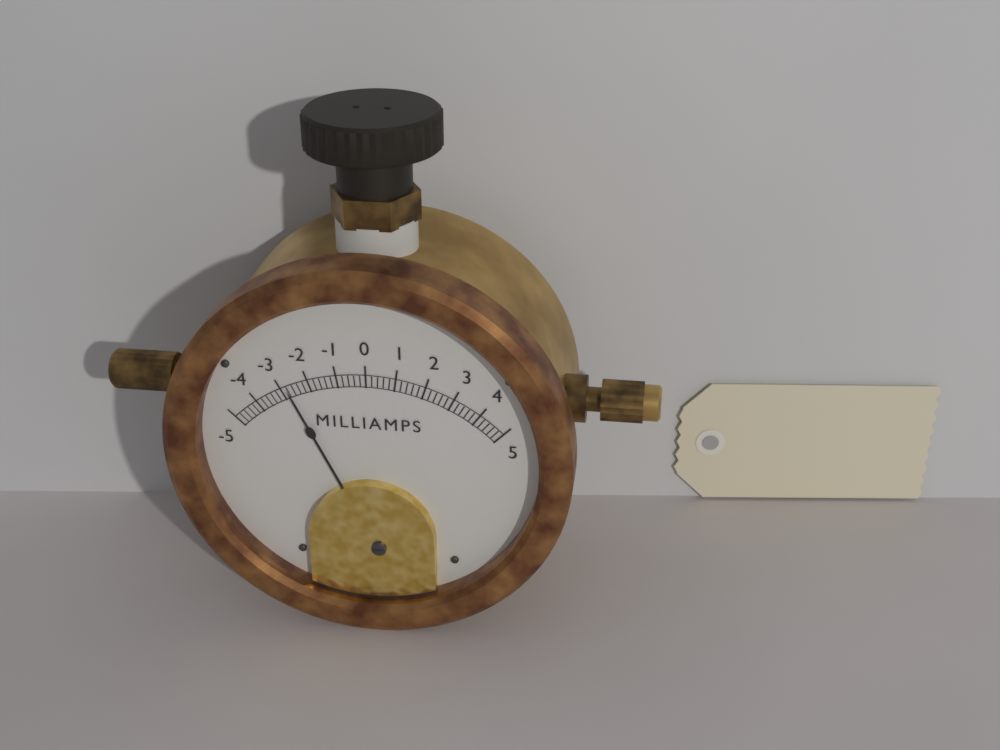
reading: -2.8 mA
